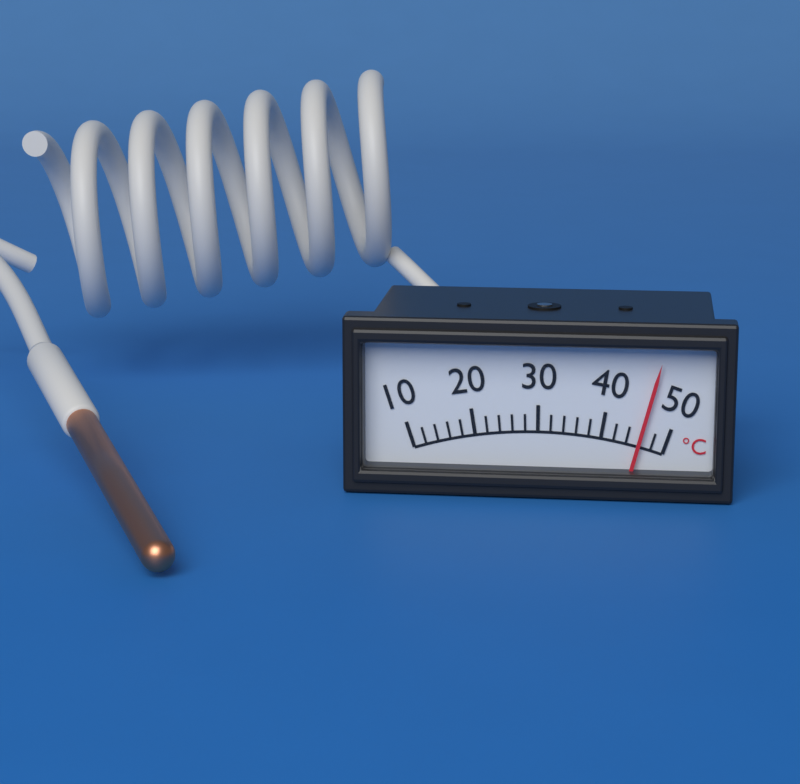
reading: 46 °C
